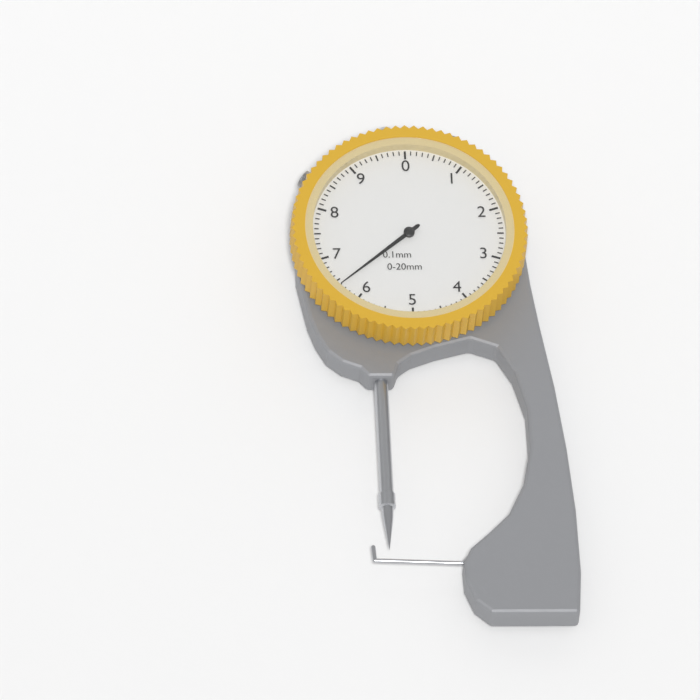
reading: 6.4 mm
